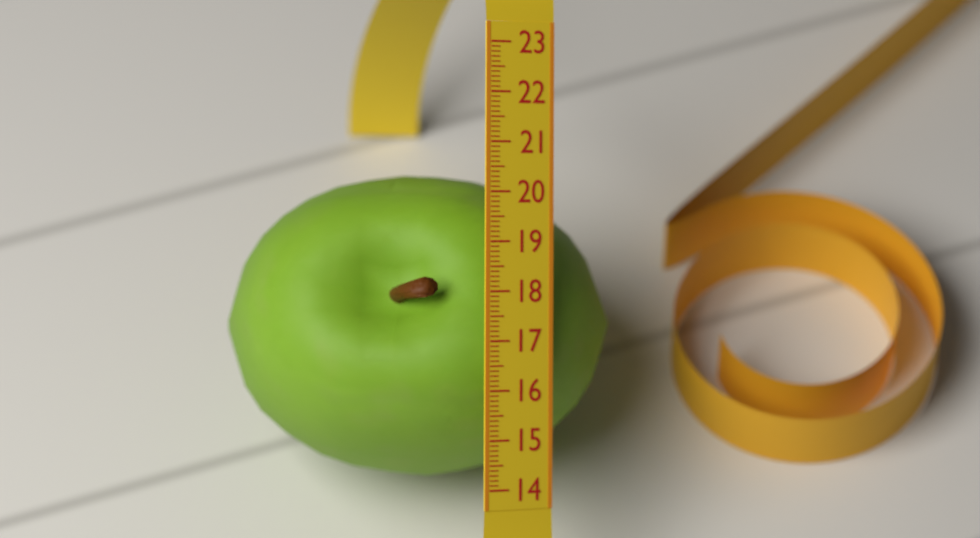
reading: 20.3 (no unit)
